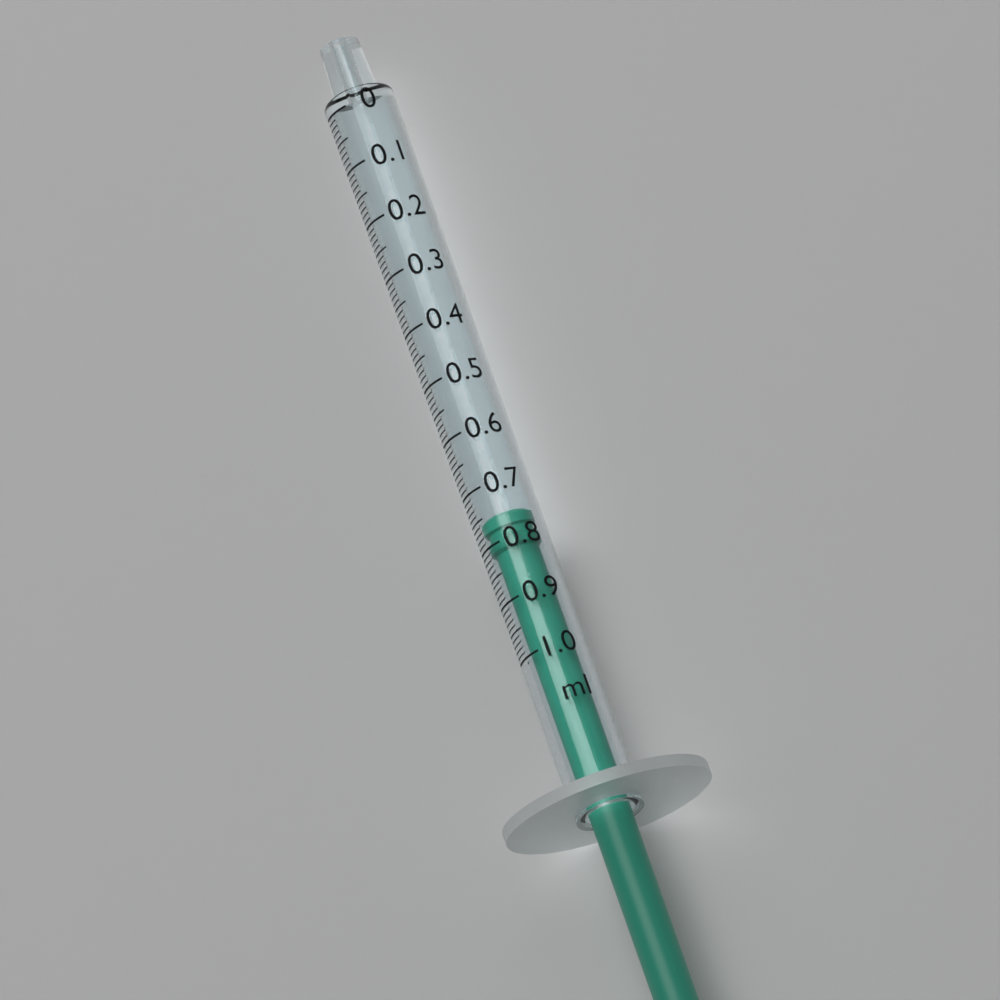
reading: 0.75 ml
